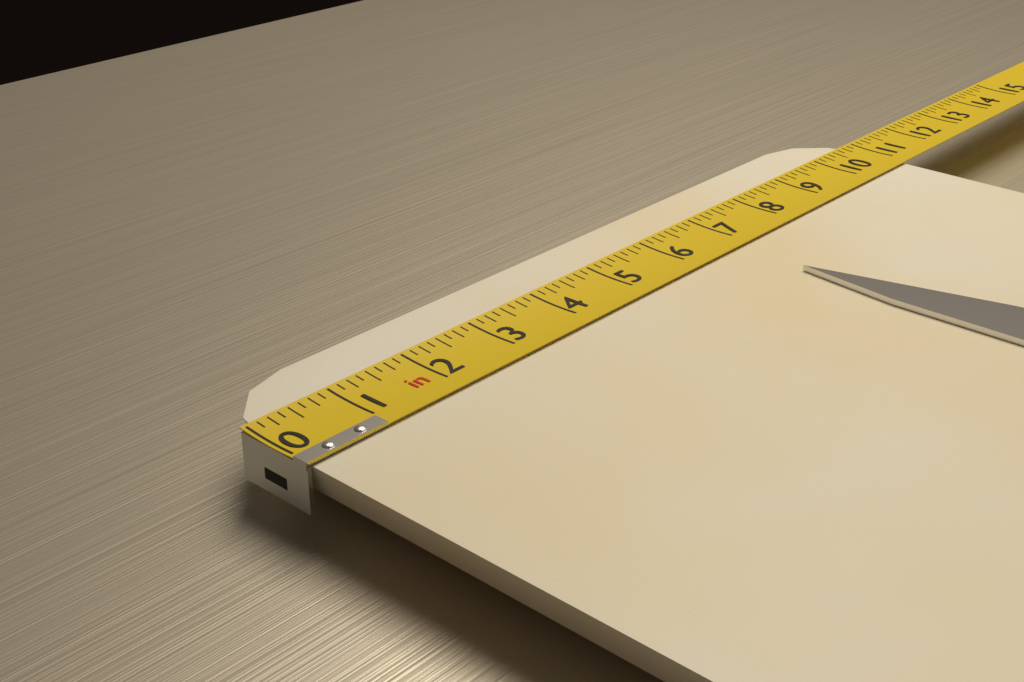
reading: 10.875 in
